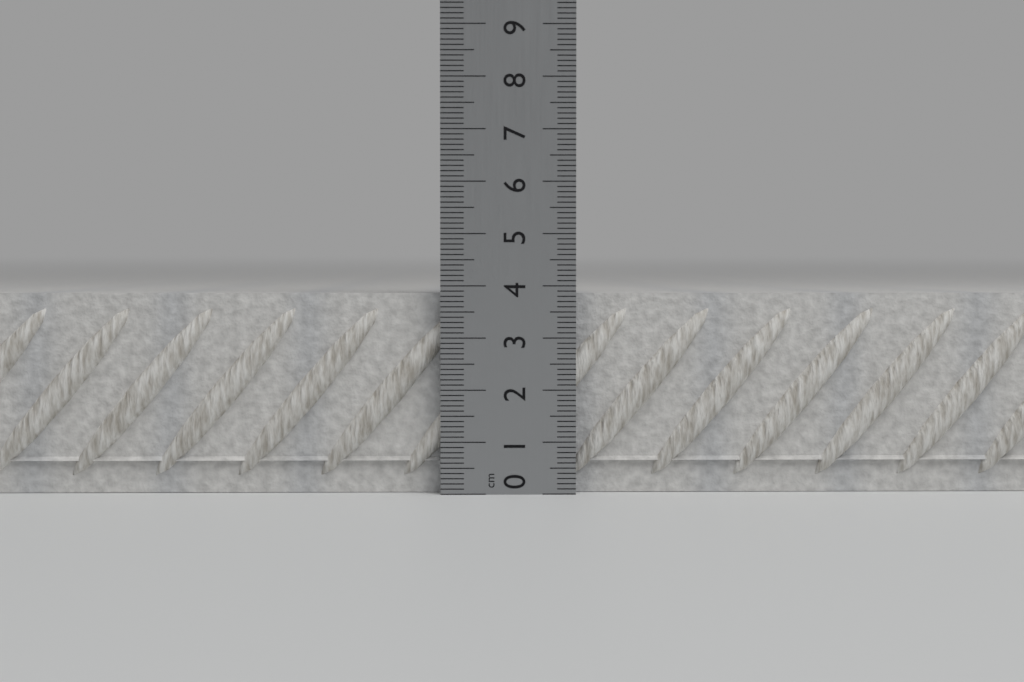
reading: 3.9 cm
